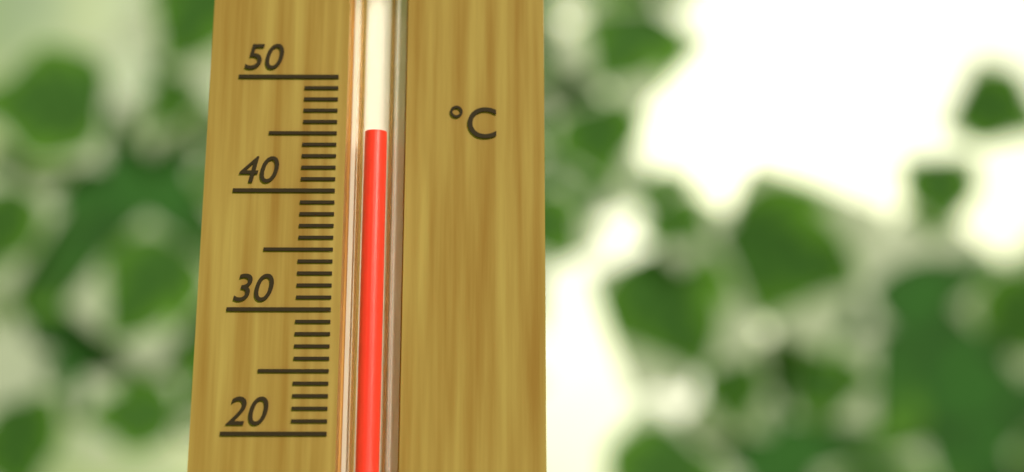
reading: 45 °C
